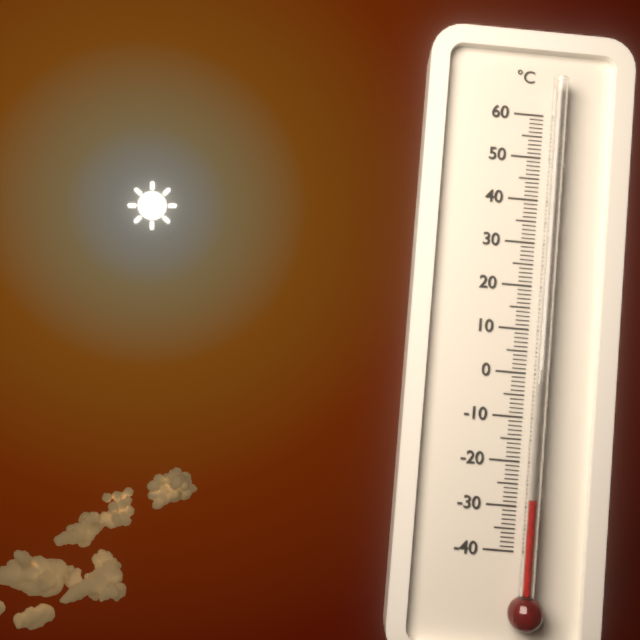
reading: -28 °C
